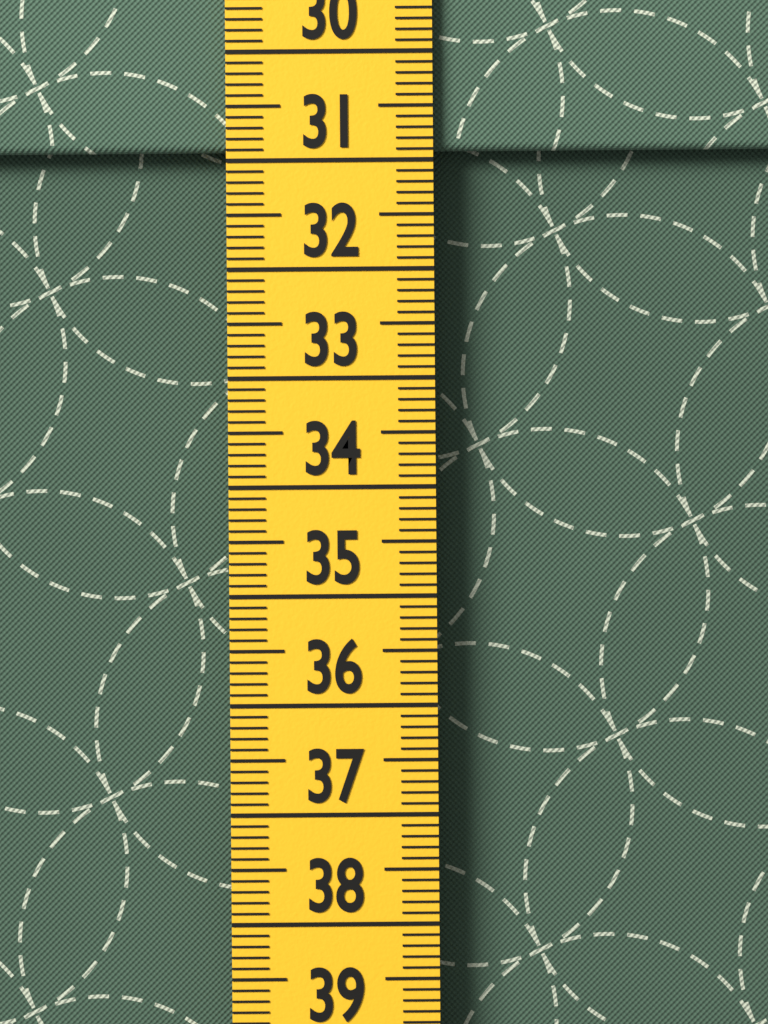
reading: 30.9 cm
